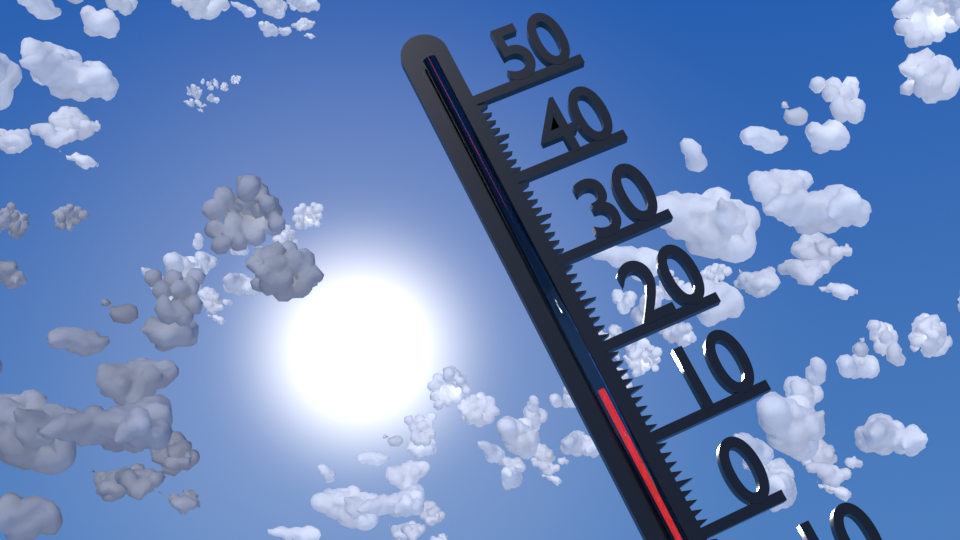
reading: 16 °C
